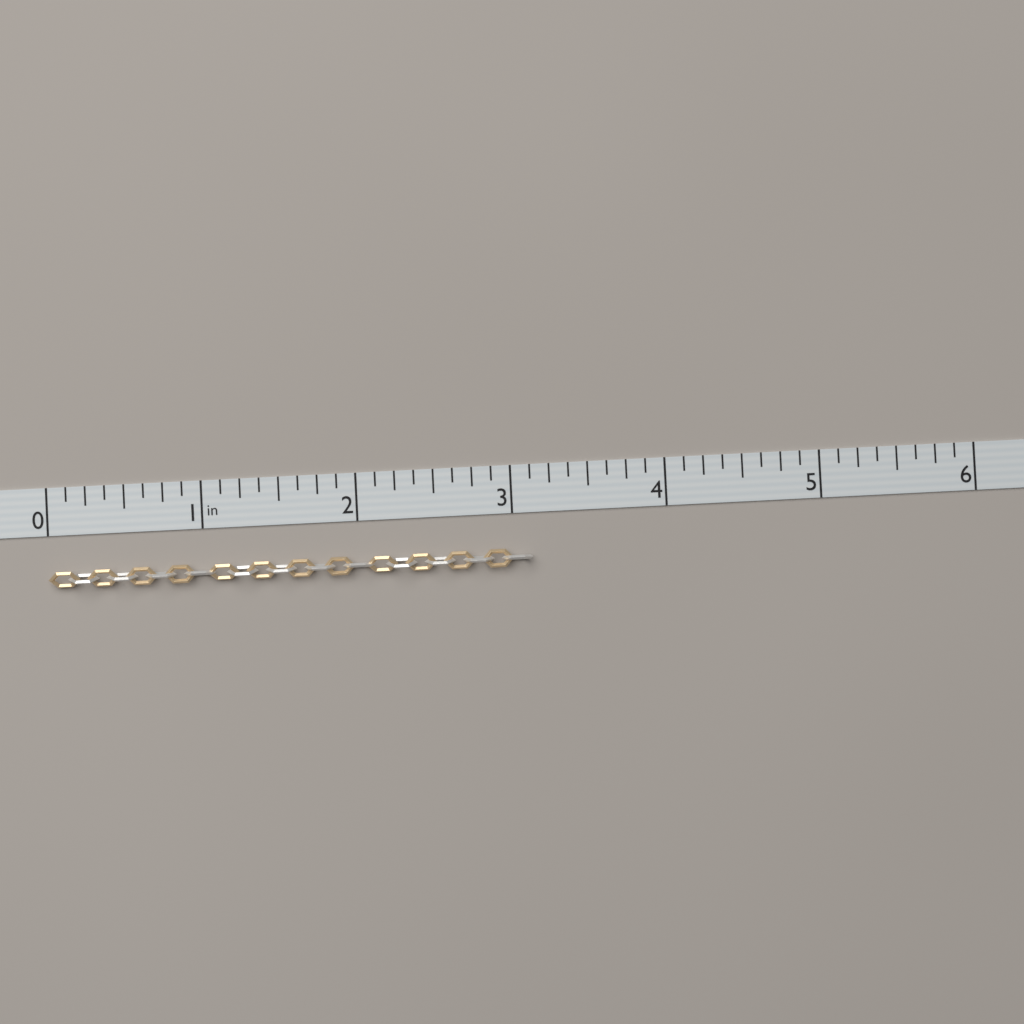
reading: 3.125 in
